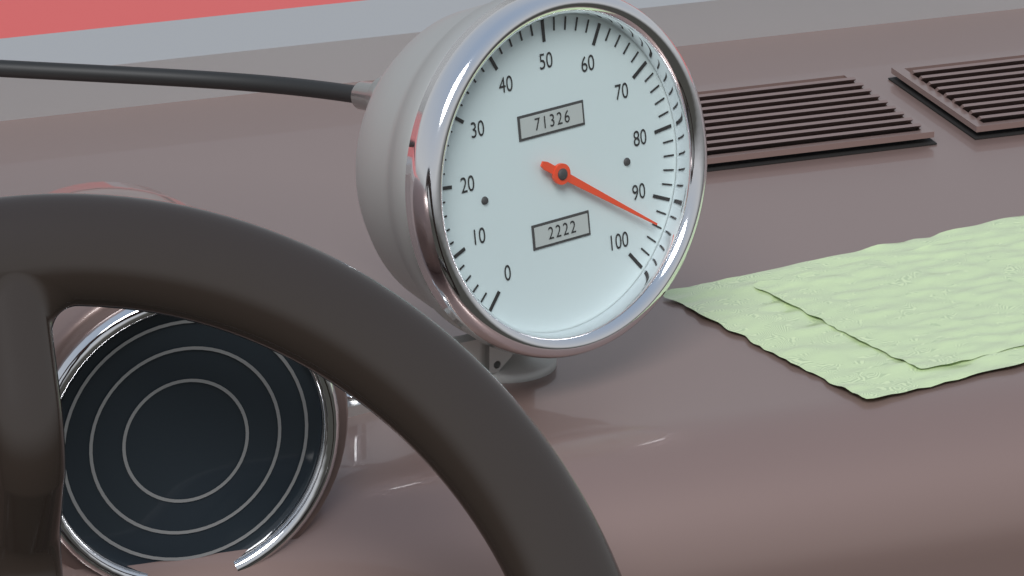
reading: 94 (no unit)
